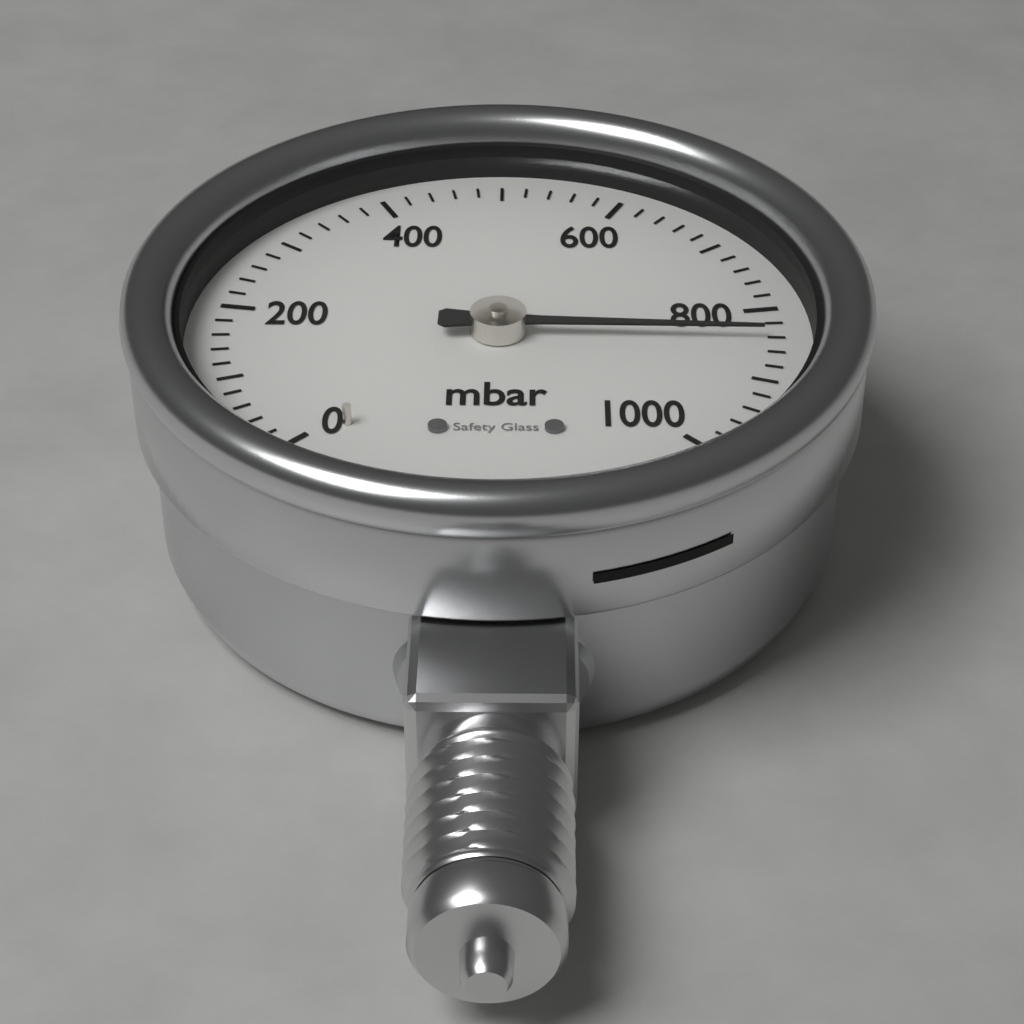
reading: 840 mbar
